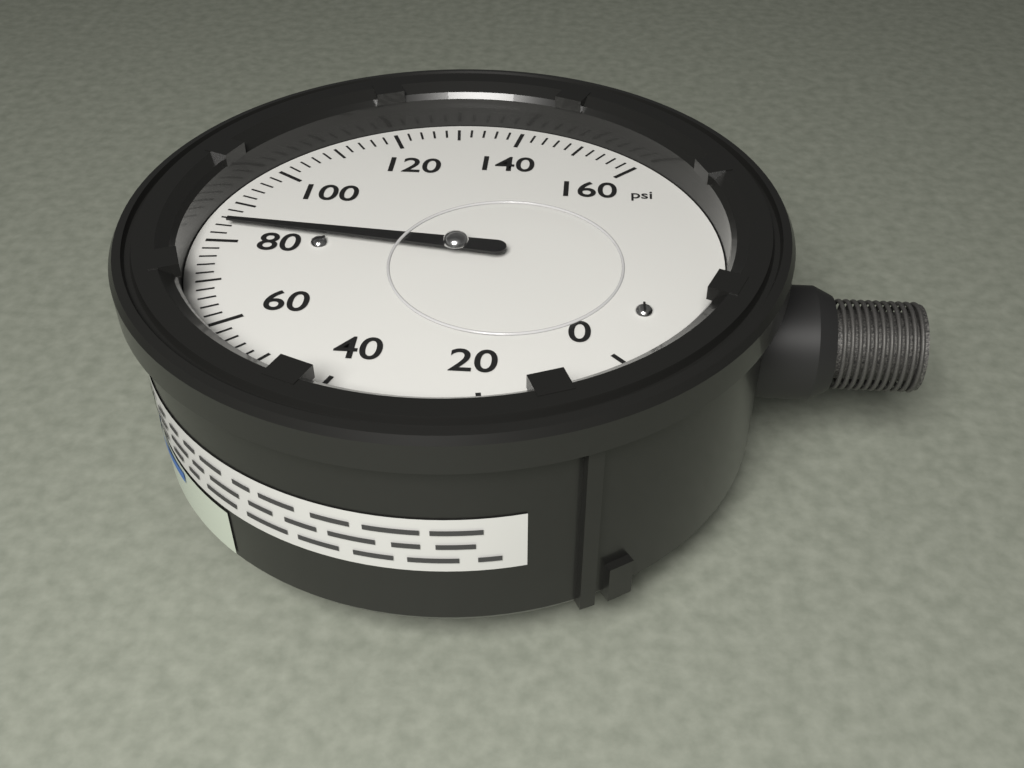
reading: 84 psi
